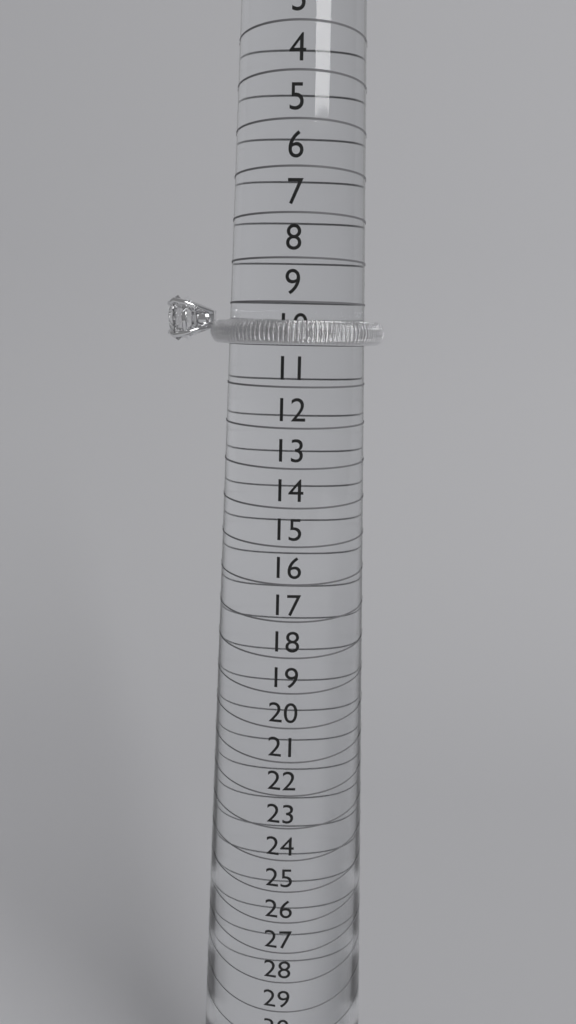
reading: 10 (no unit)
